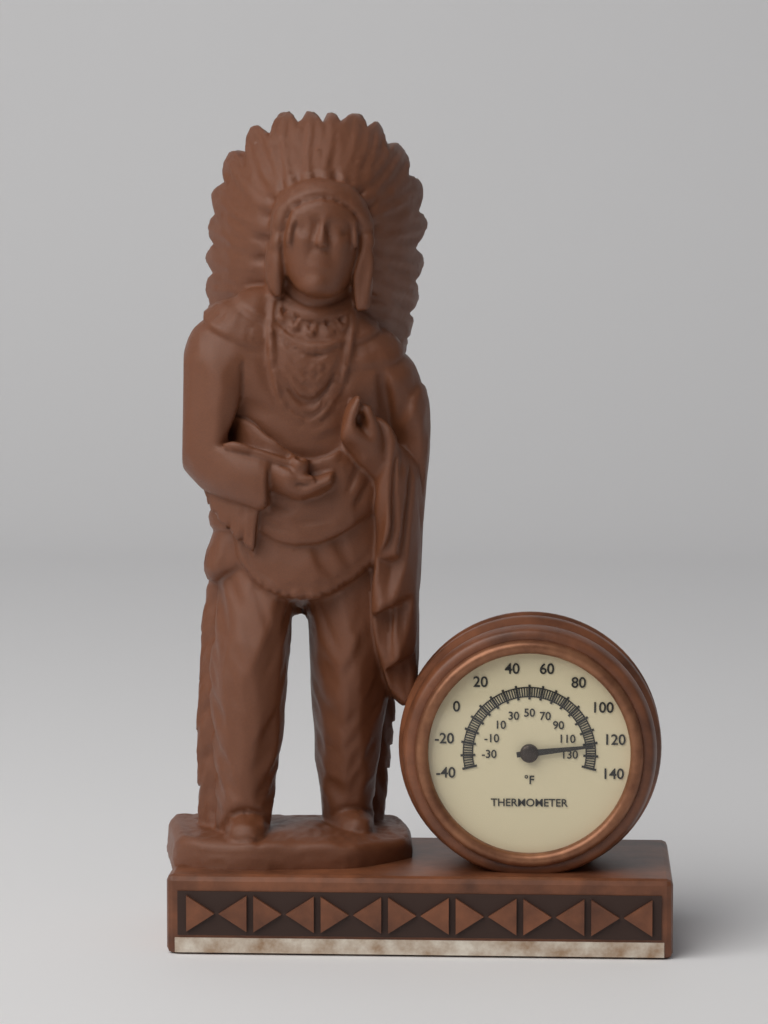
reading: 122 °F
